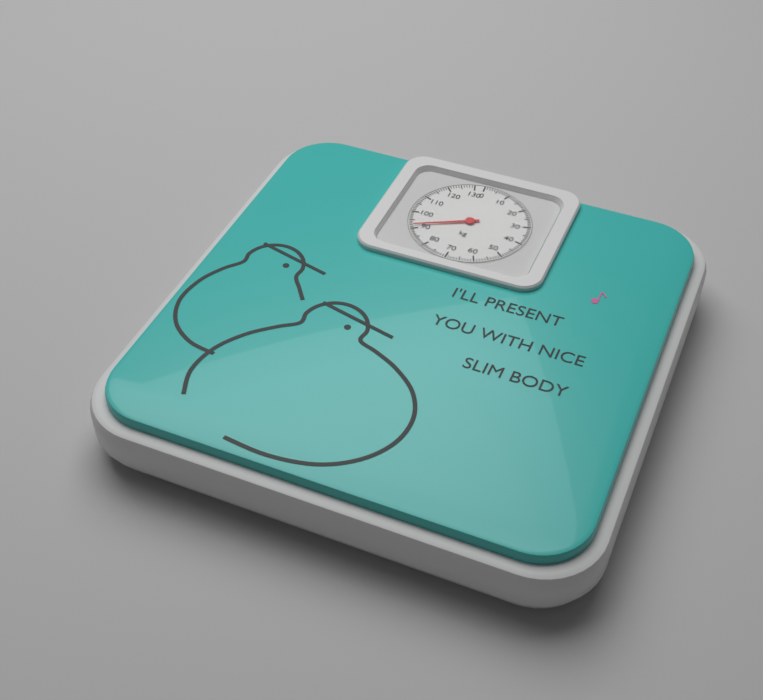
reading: 92 kg
